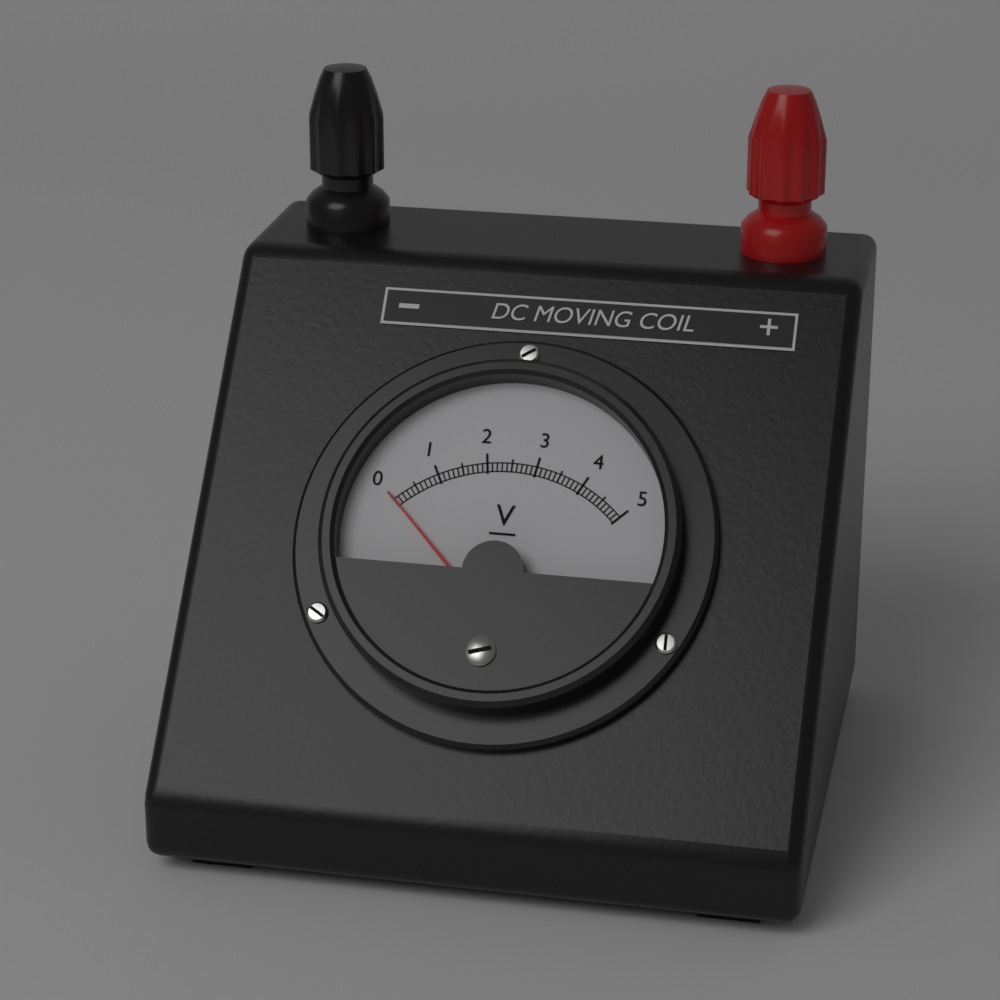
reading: 0.0 V
